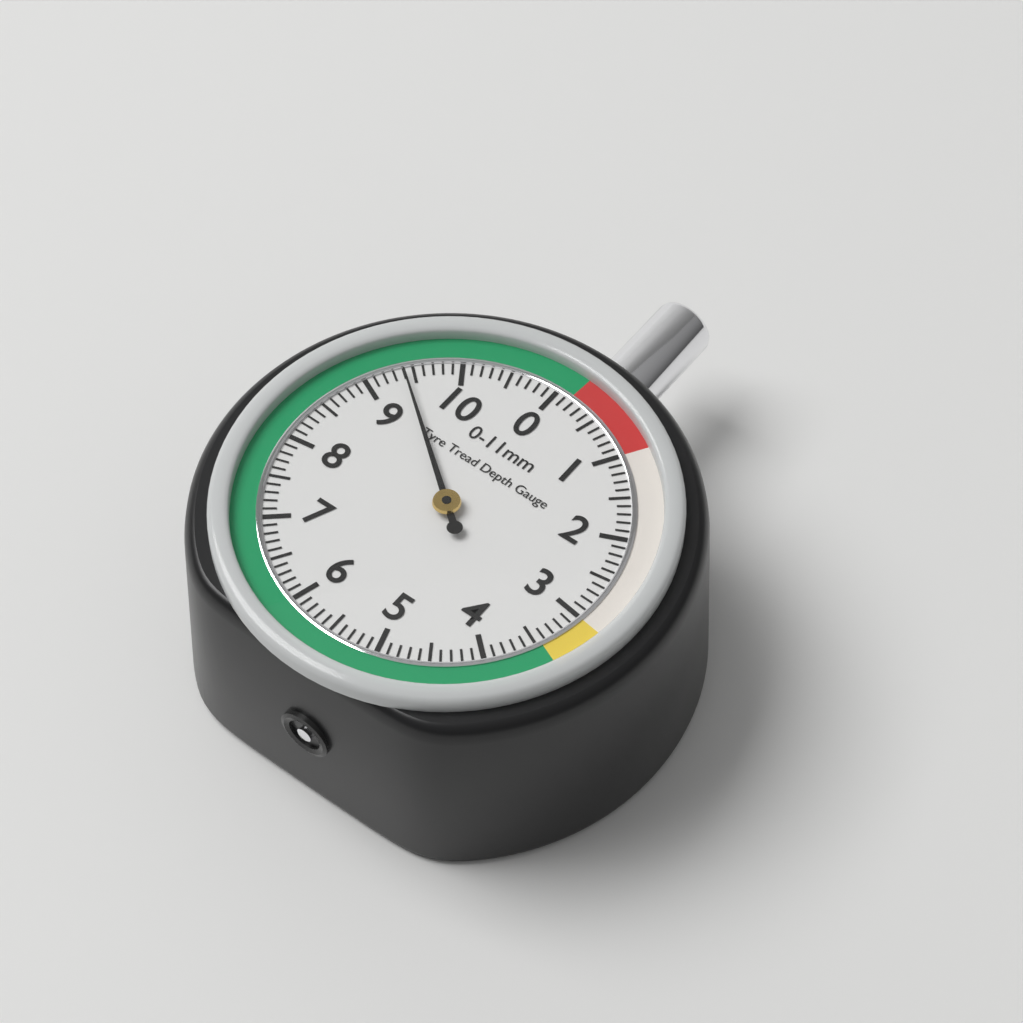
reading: 9.4 mm
